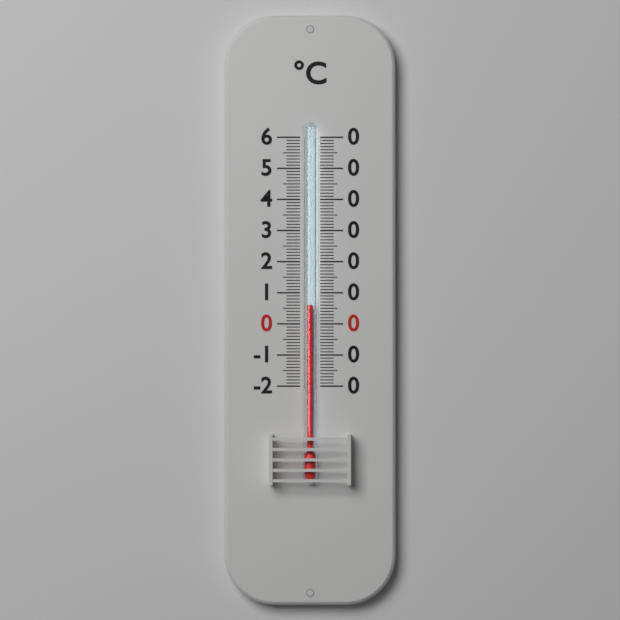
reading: 6 °C
